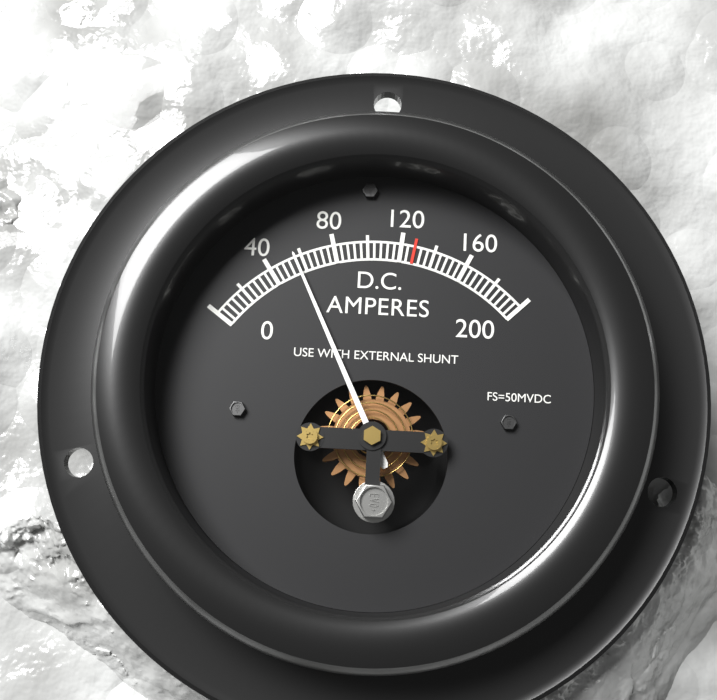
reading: 56 A
